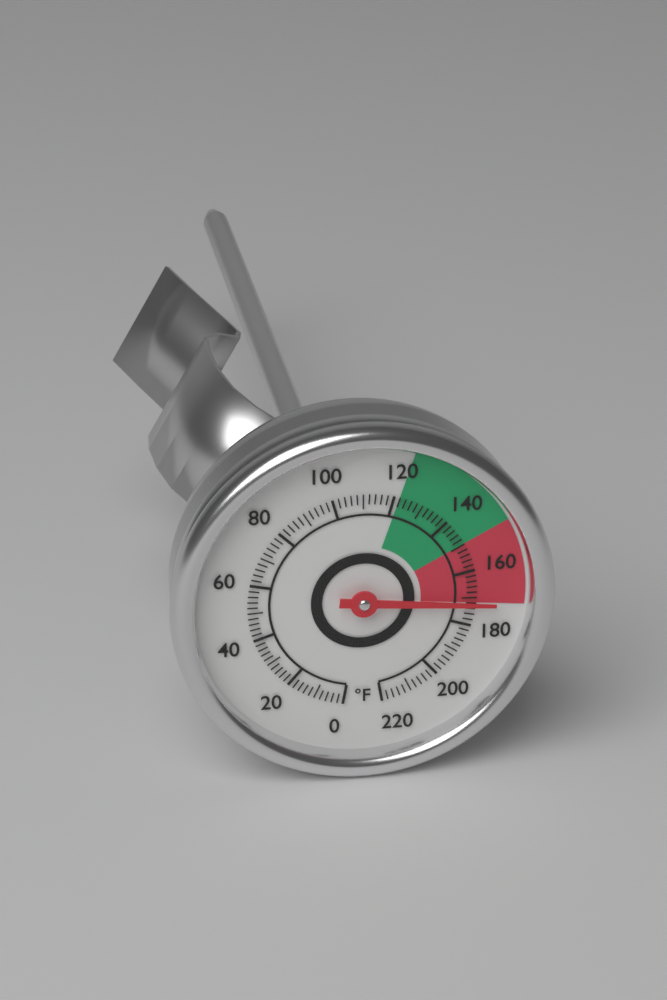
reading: 172 °F
